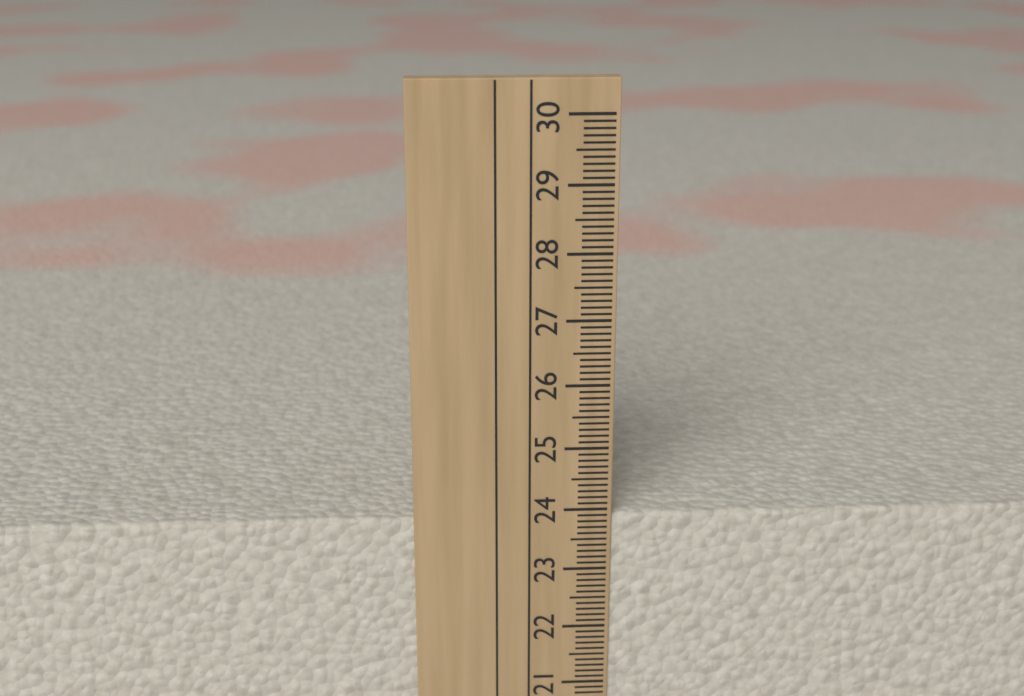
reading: 23.9 cm
